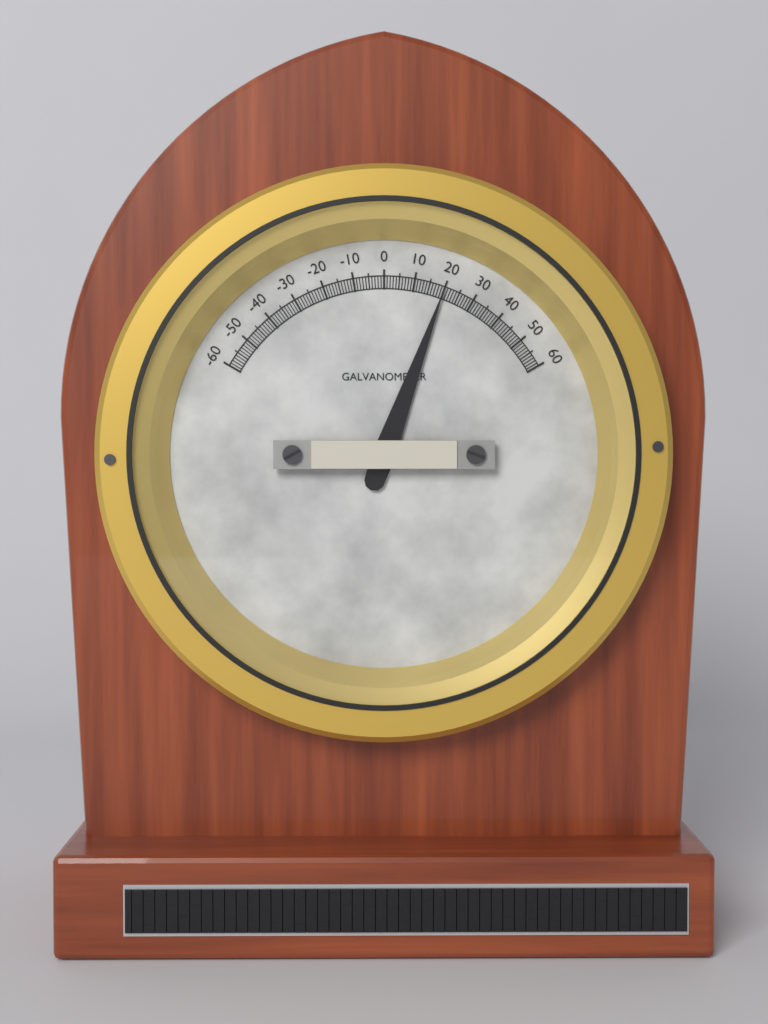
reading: 20 (no unit)
